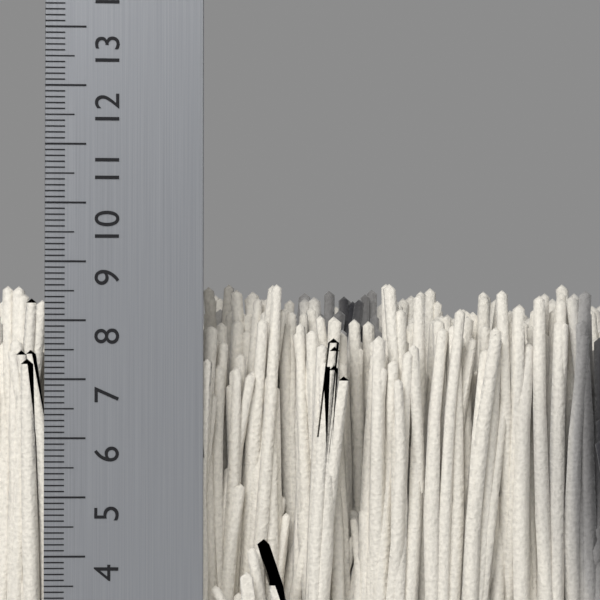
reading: 8.8 cm
